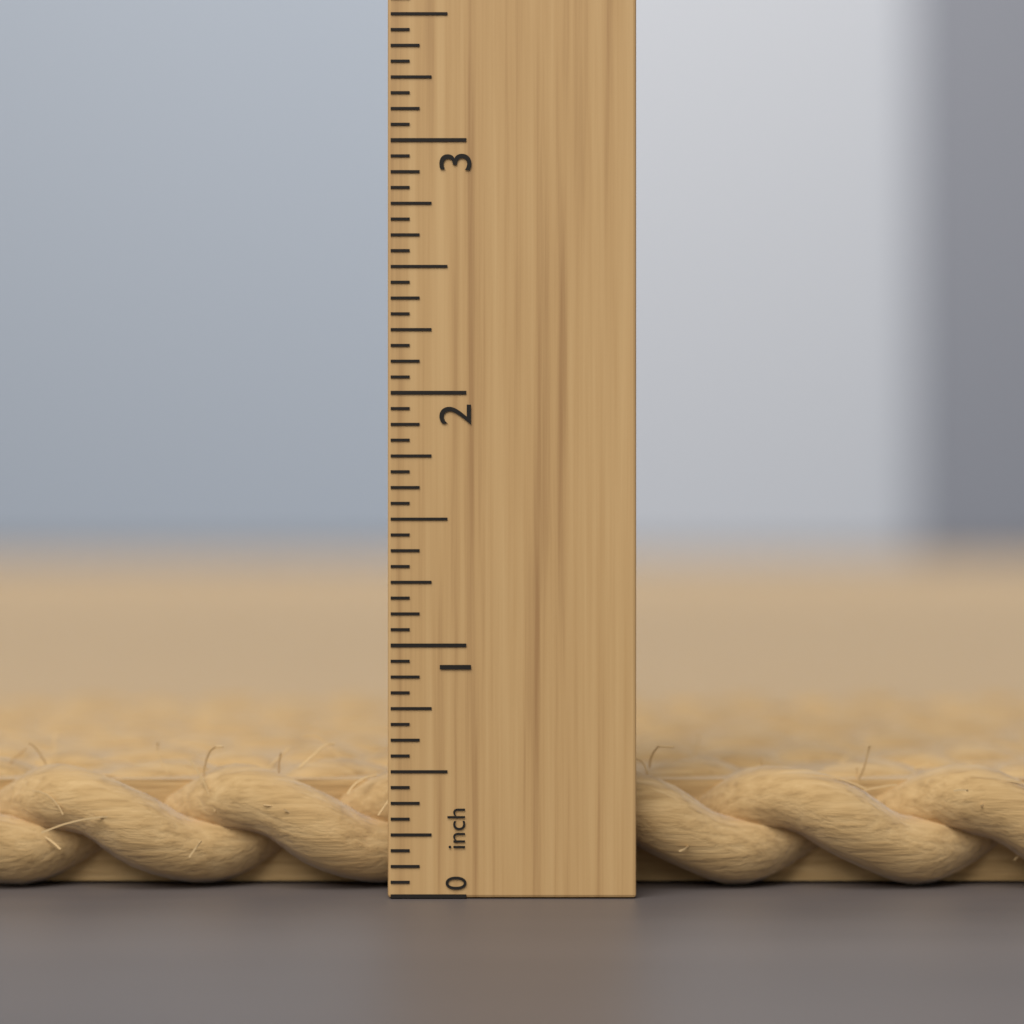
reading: 0.5000 inch
